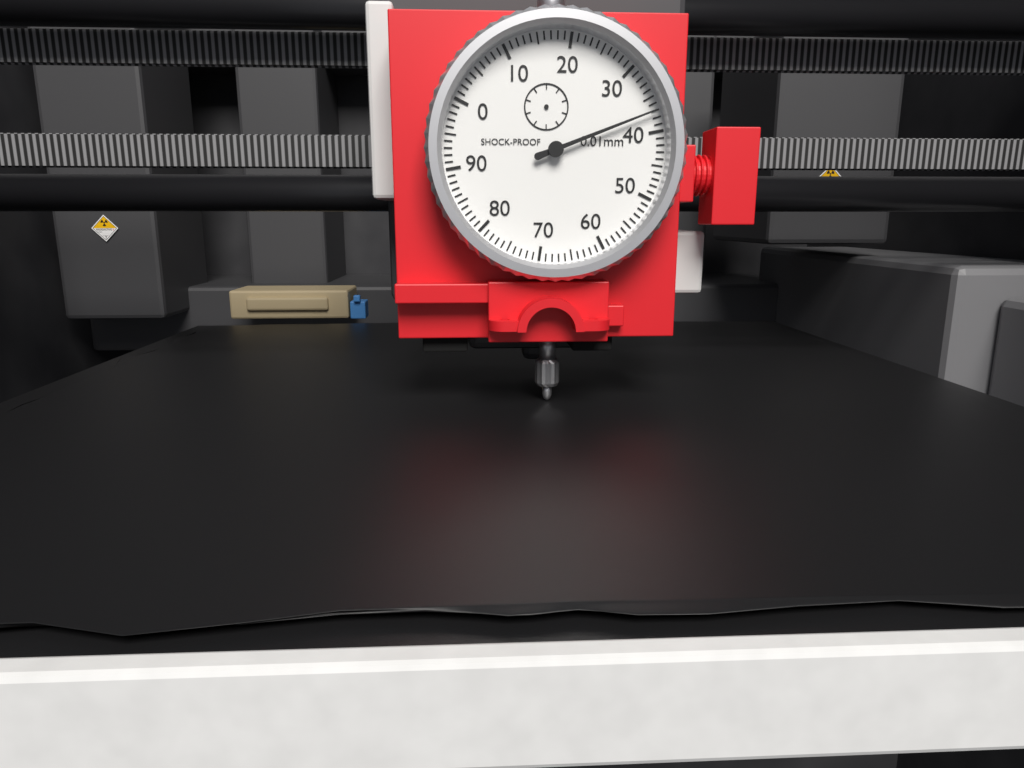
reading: 37 0.01mm
